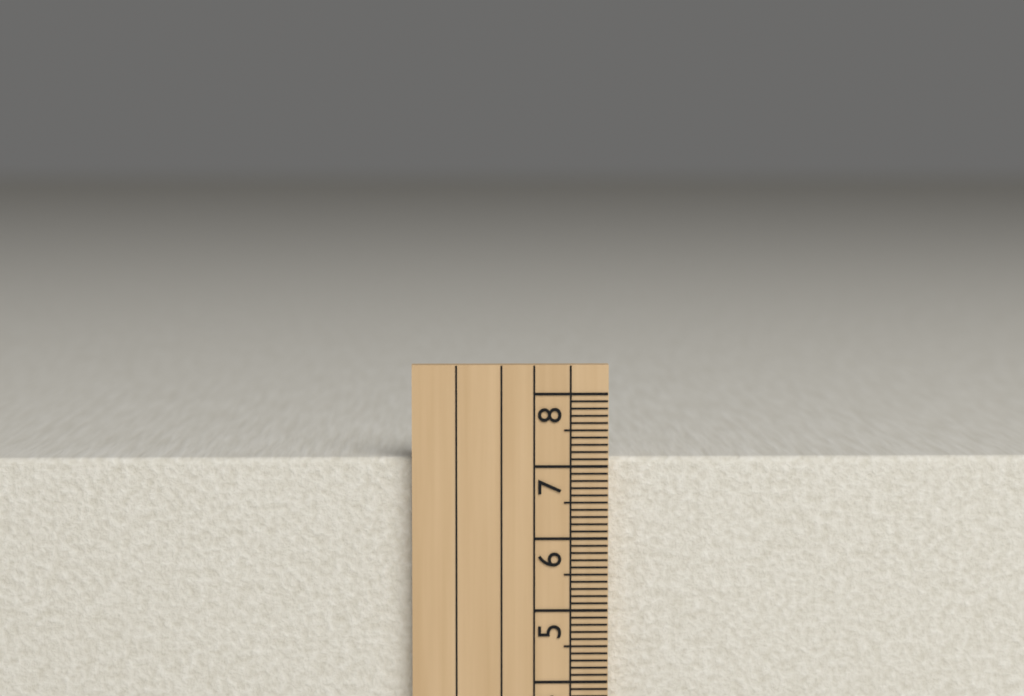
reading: 7.1 cm
